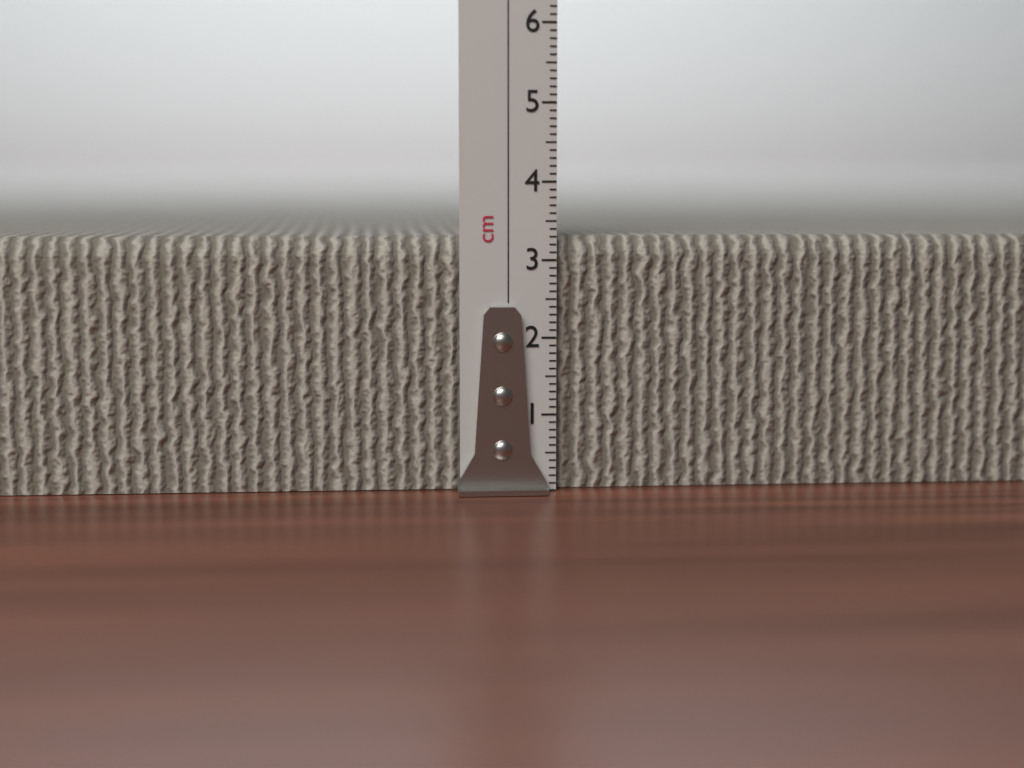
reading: 3.3 cm
